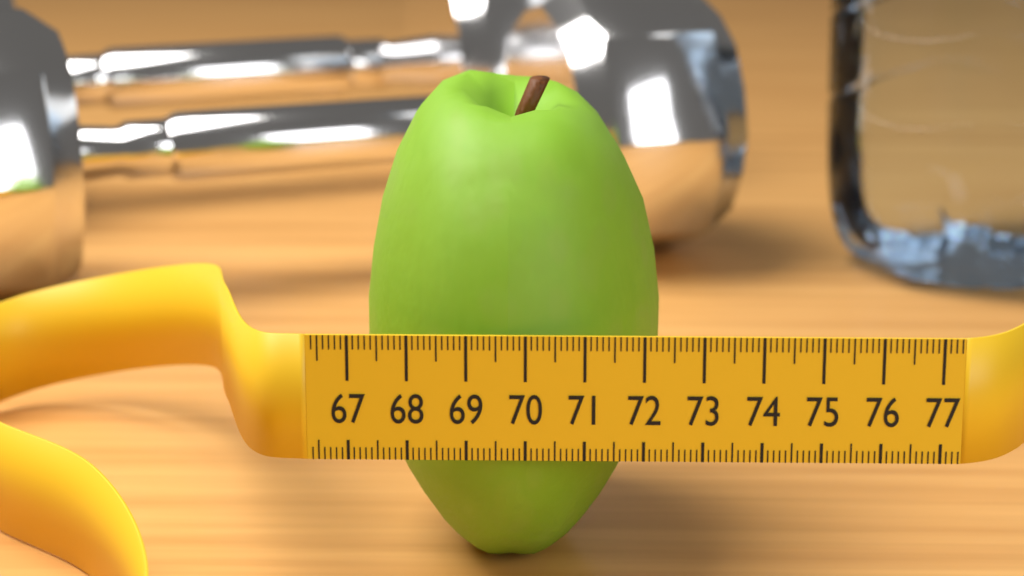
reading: 72.4 (no unit)
